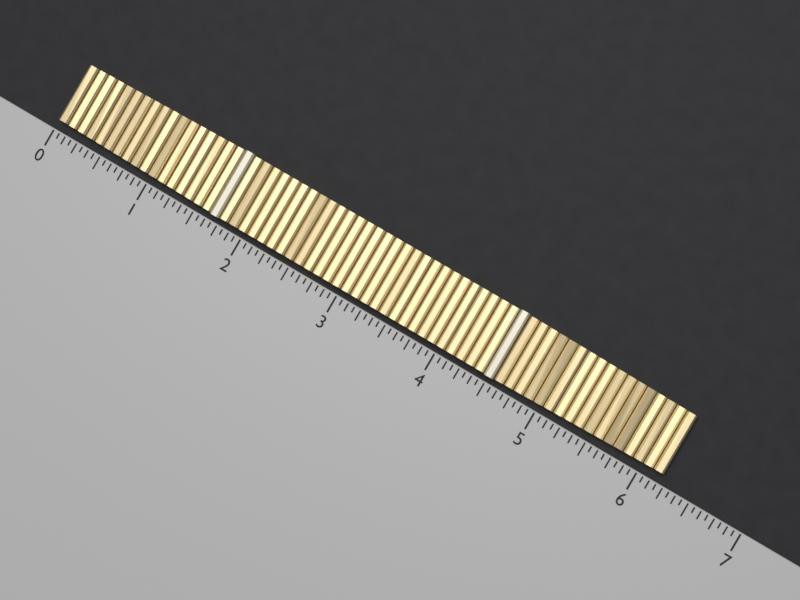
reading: 6.2000 (no unit)
